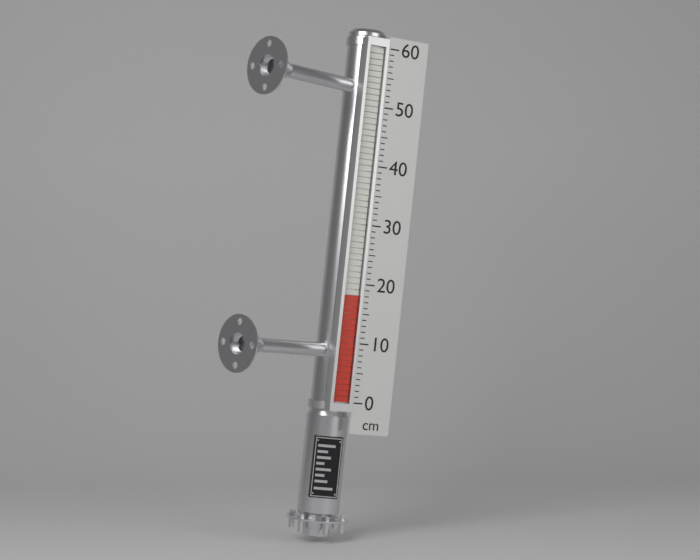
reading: 18 cm
